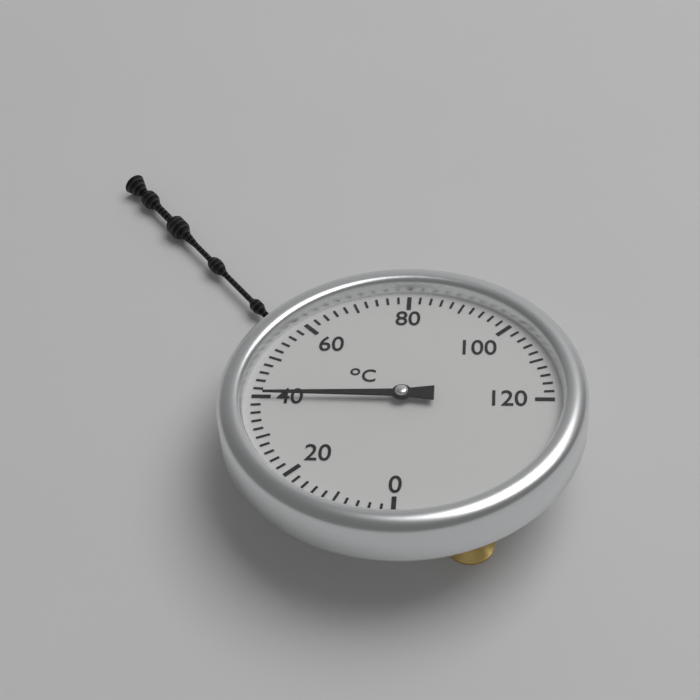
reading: 40 °C
